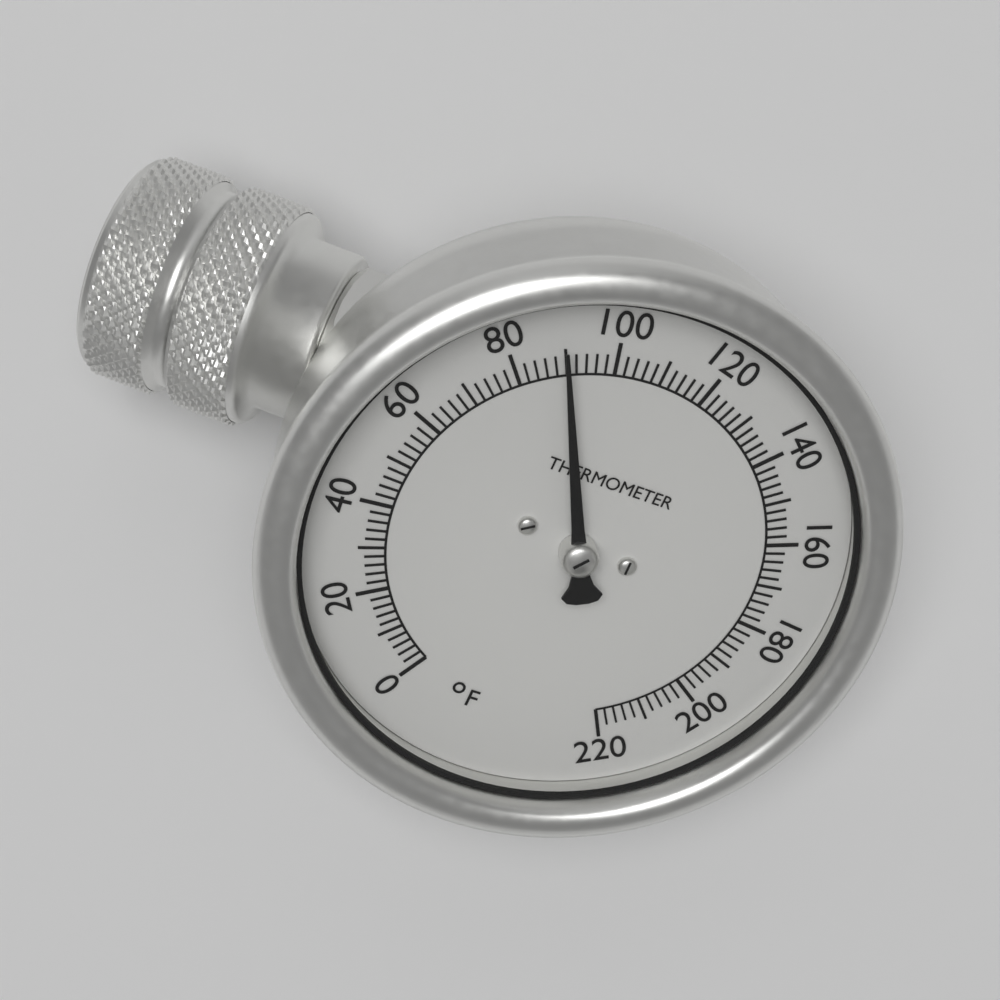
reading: 90 °F
